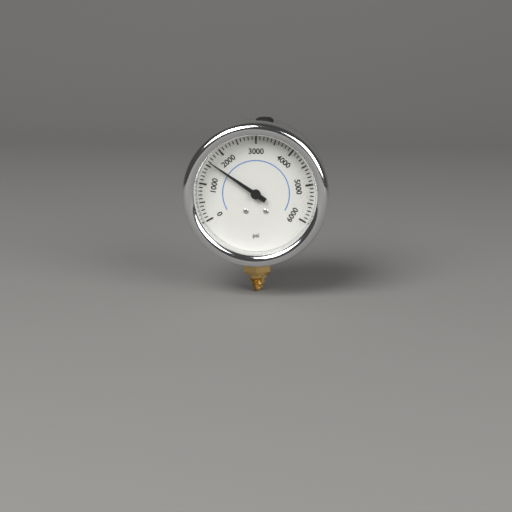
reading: 1600 psi
